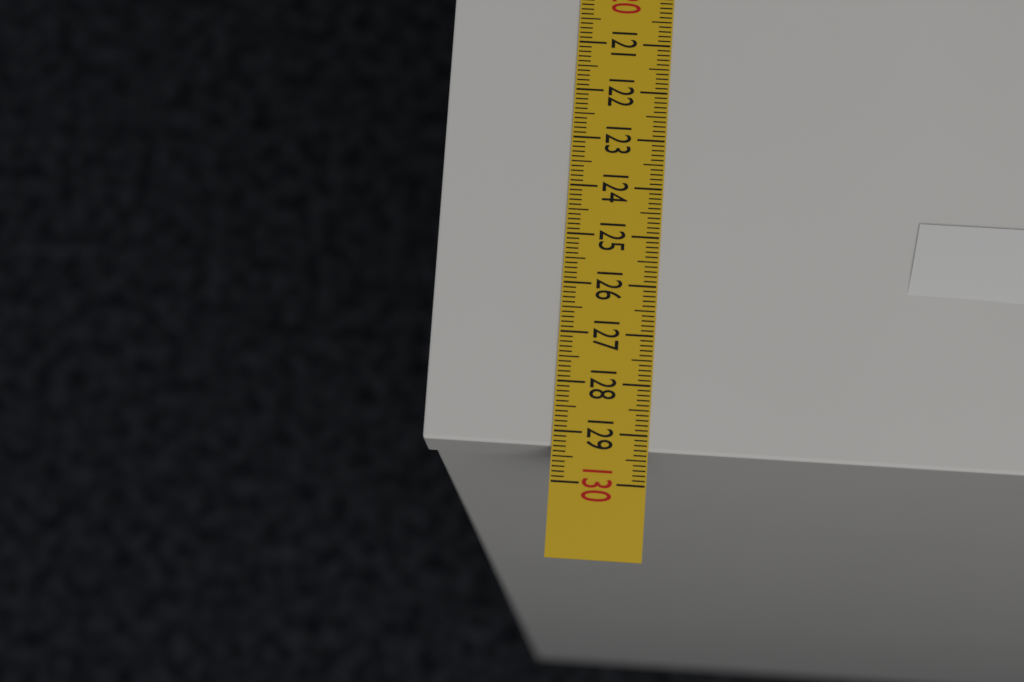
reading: 129.3 cm
